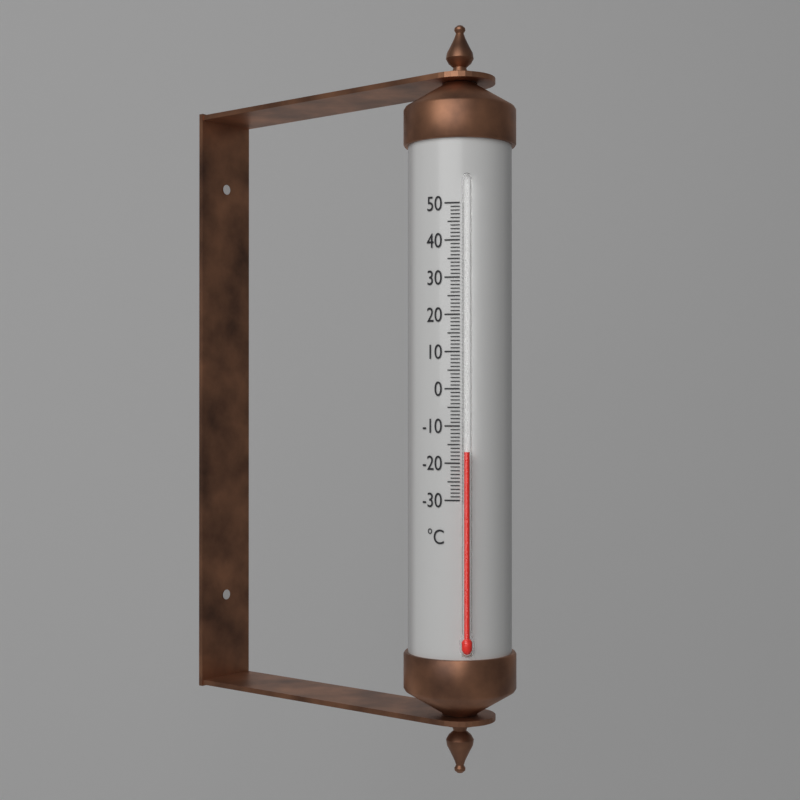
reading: -17 °C
